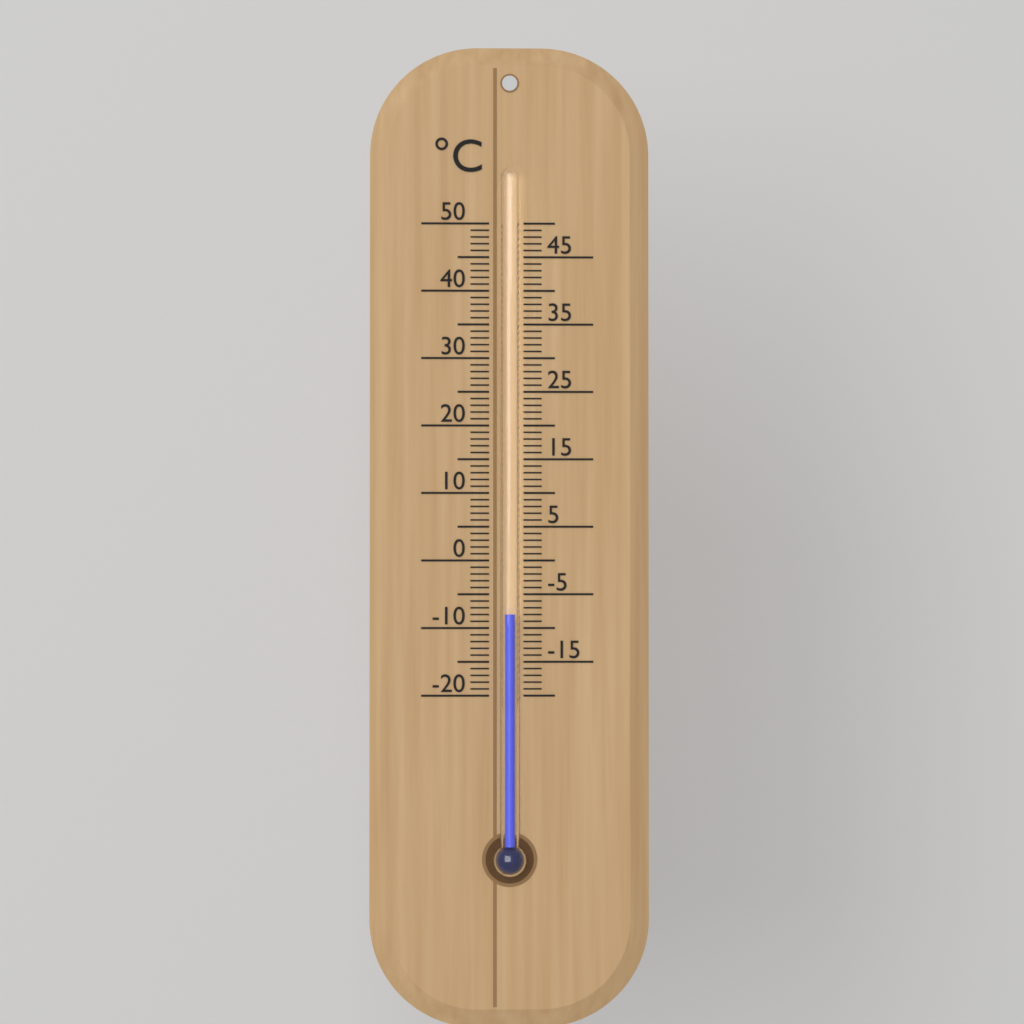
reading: -8 °C
